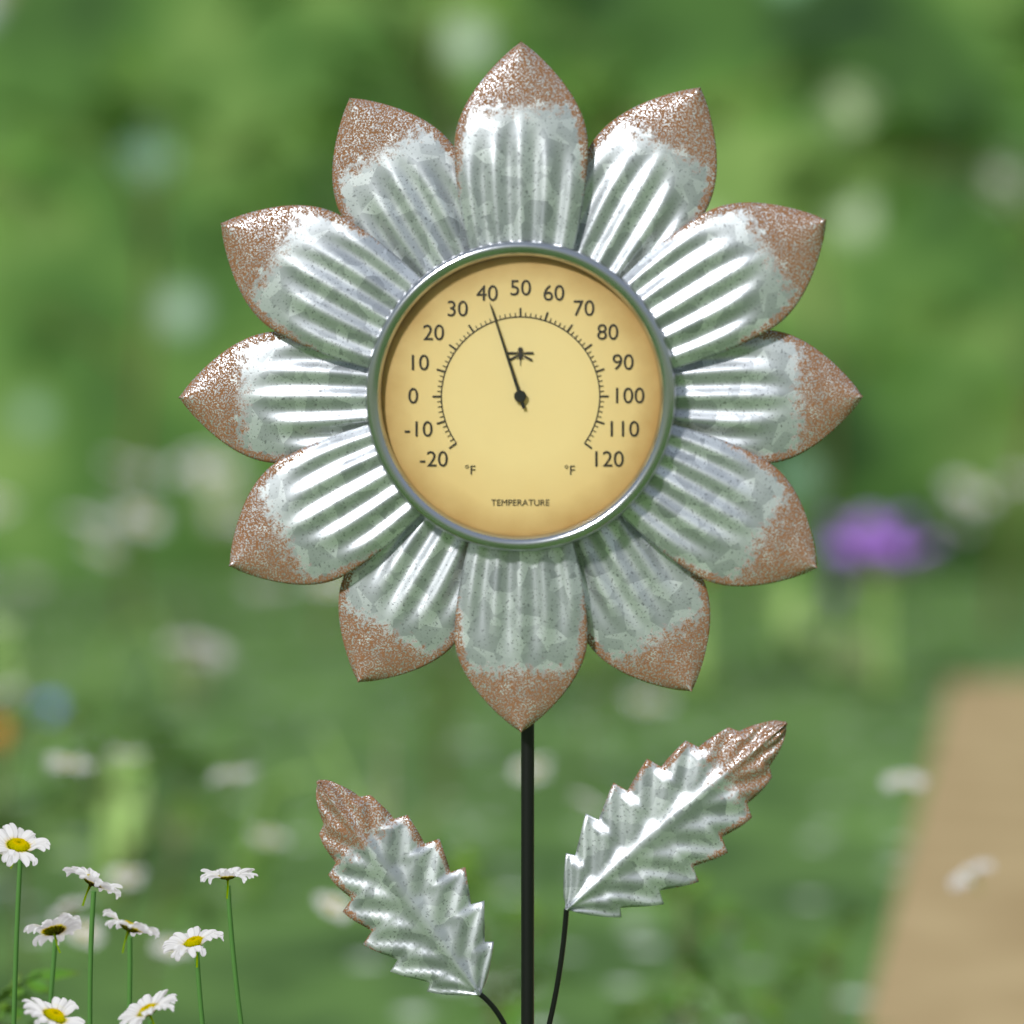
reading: 40 °F
